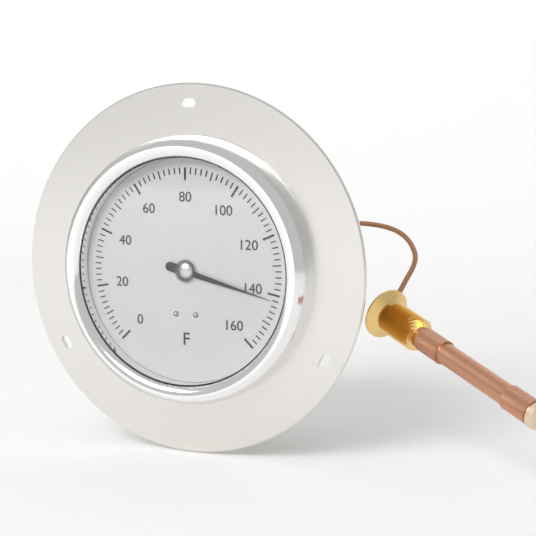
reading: 142 °F
